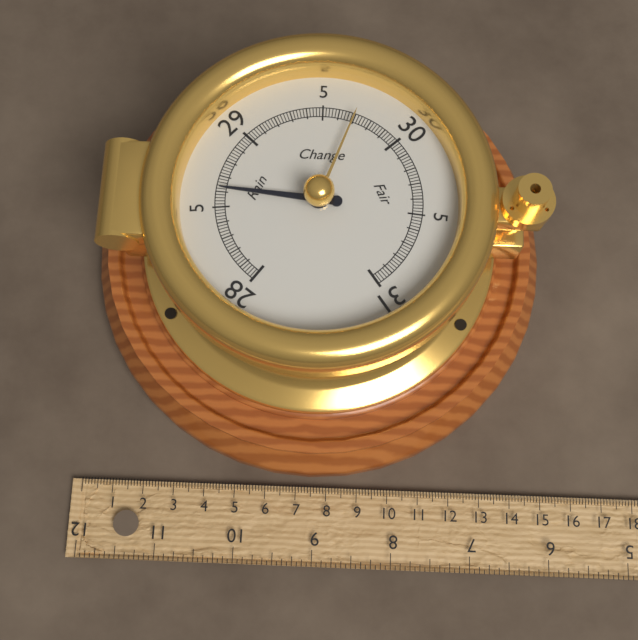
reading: 28.62 inHg
